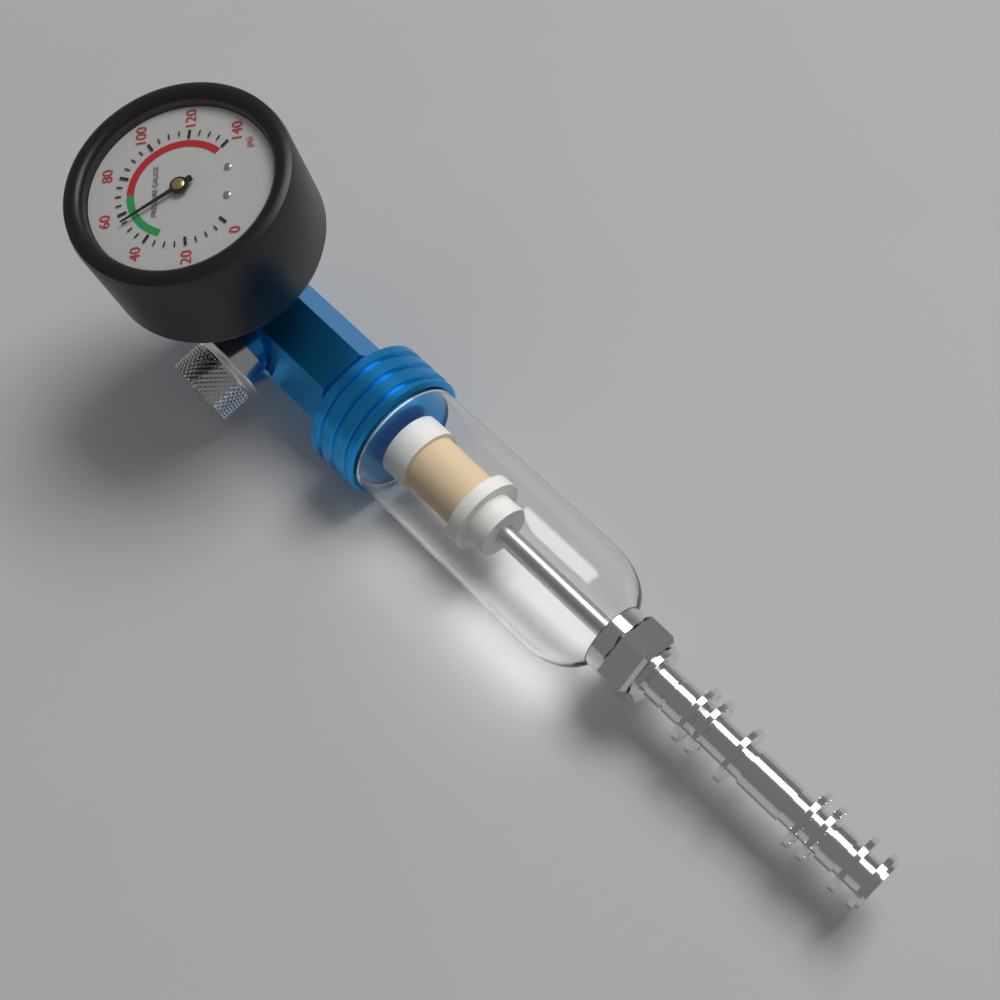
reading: 55 psi
